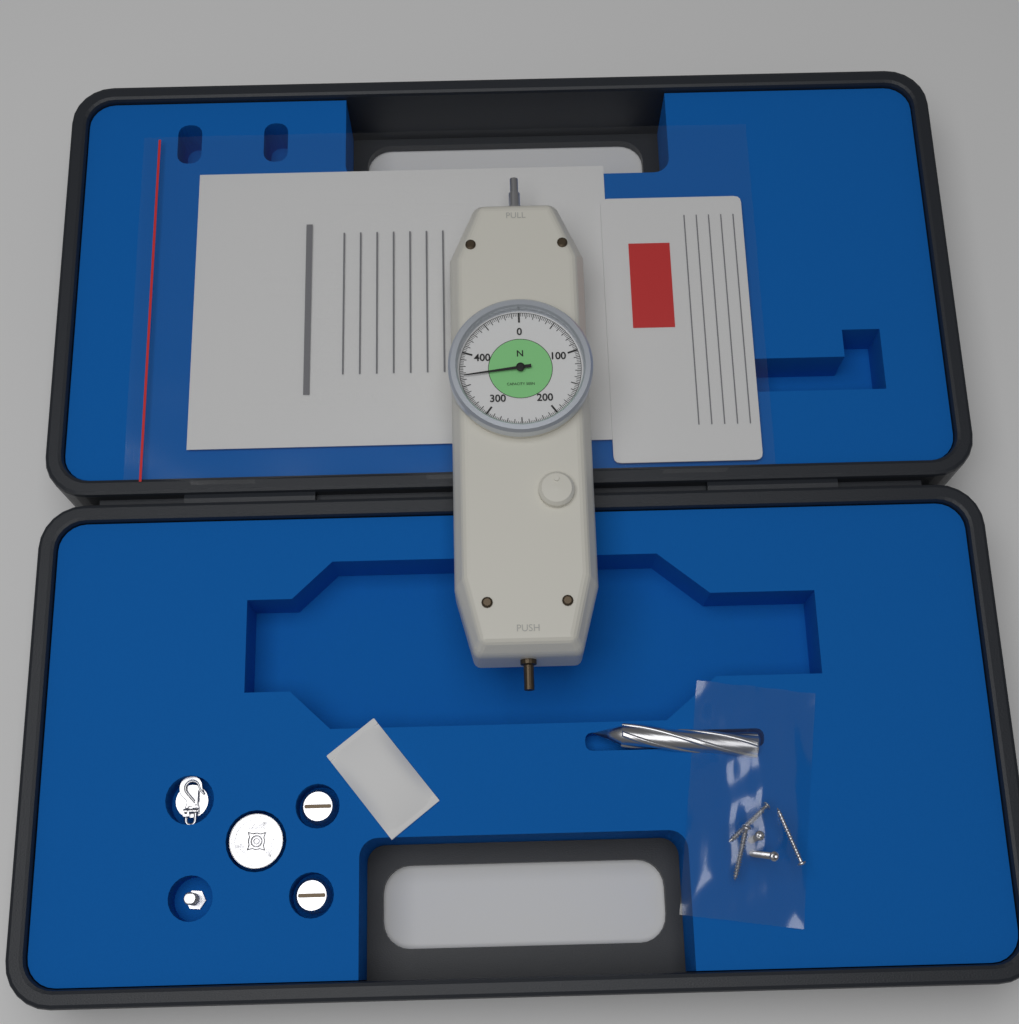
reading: 365.0 N
